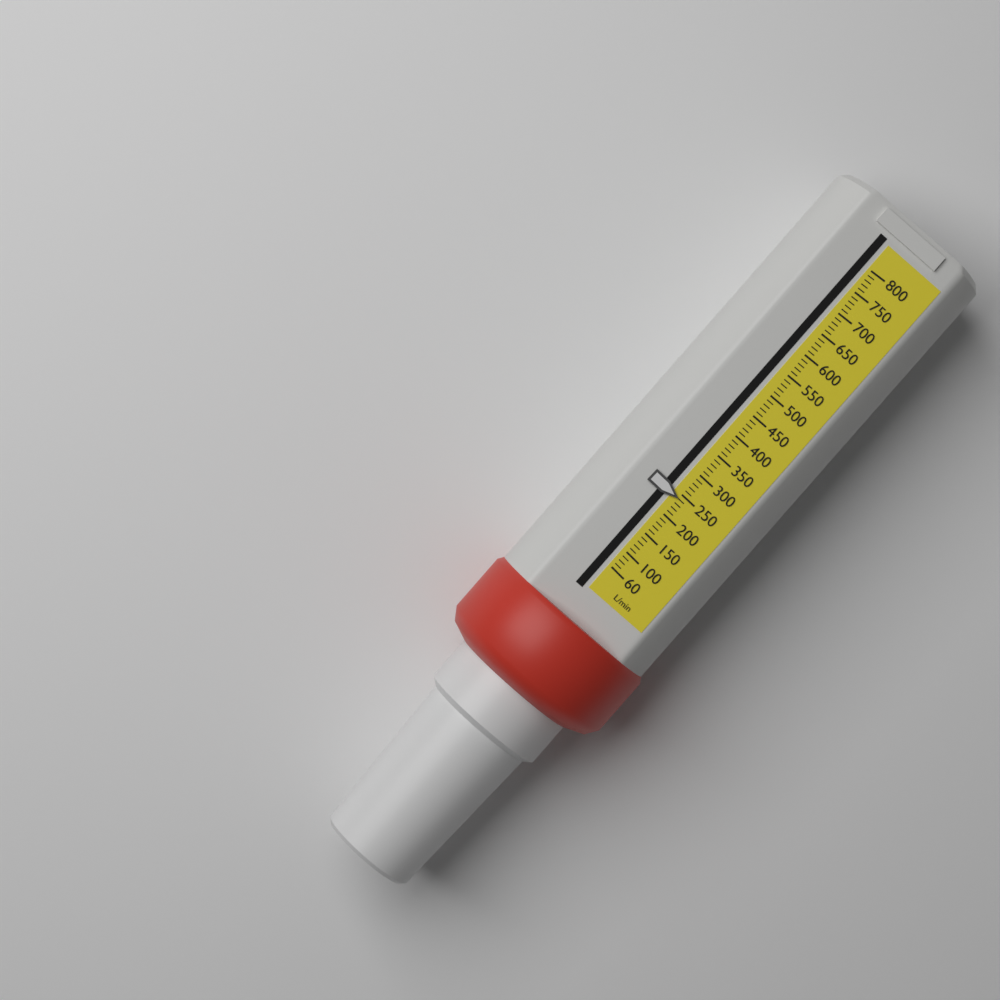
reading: 240 L/min
